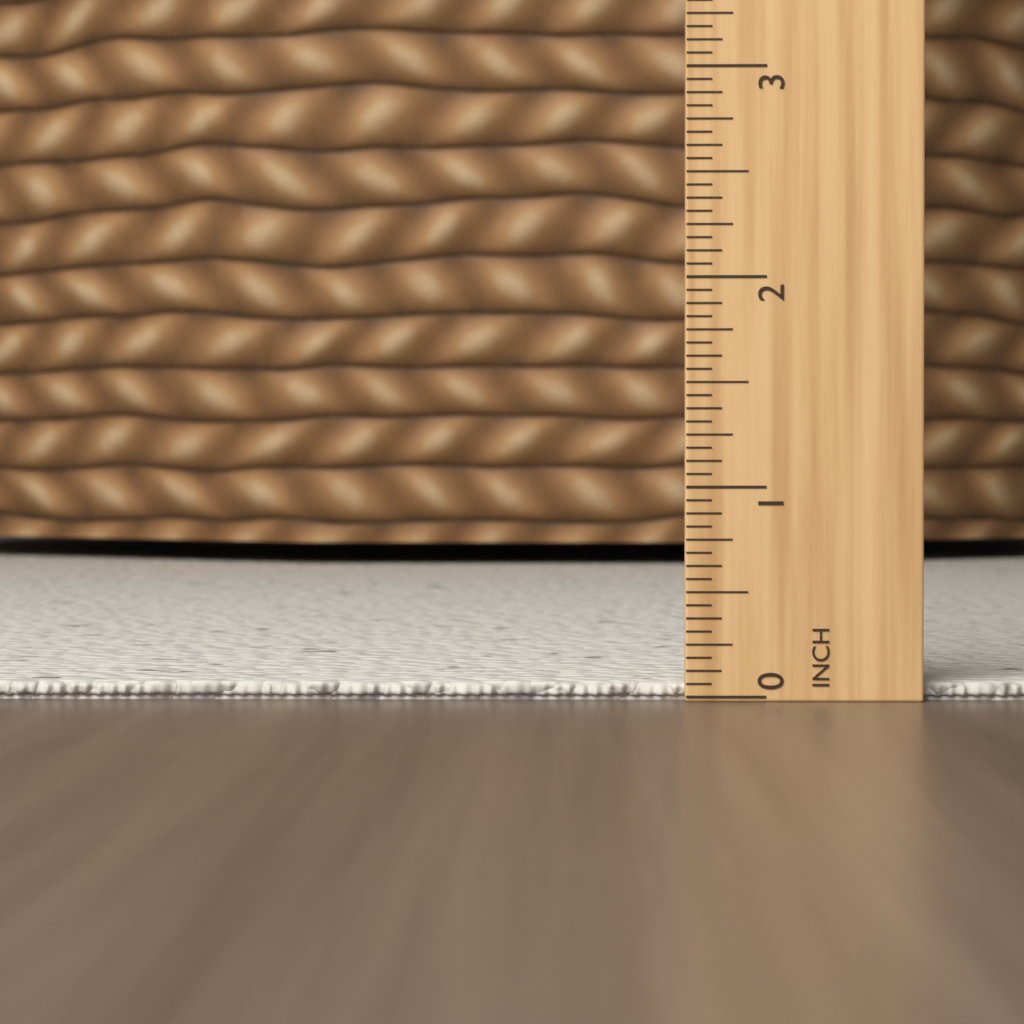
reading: 0.0625 in
